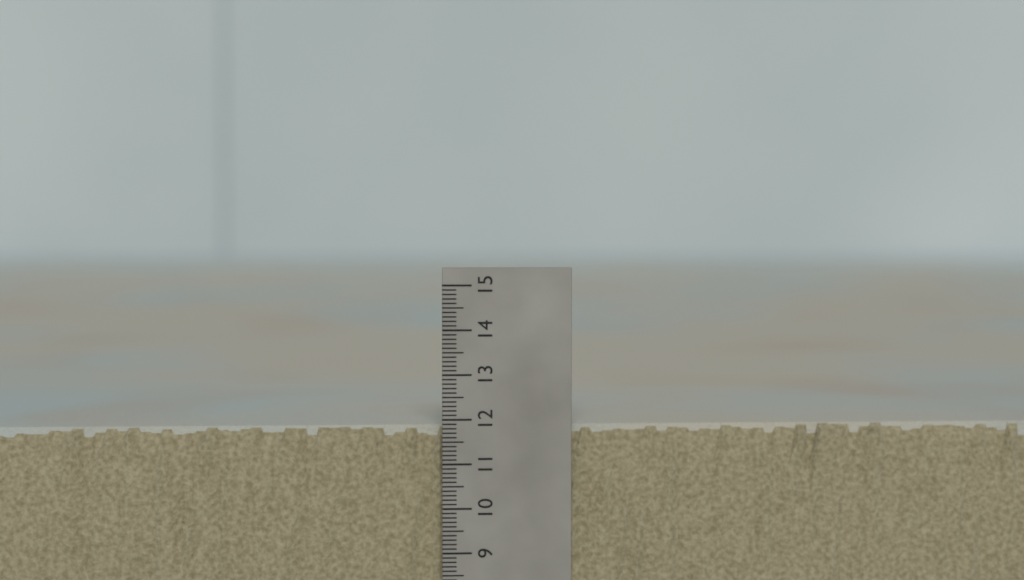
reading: 11.8 (no unit)
